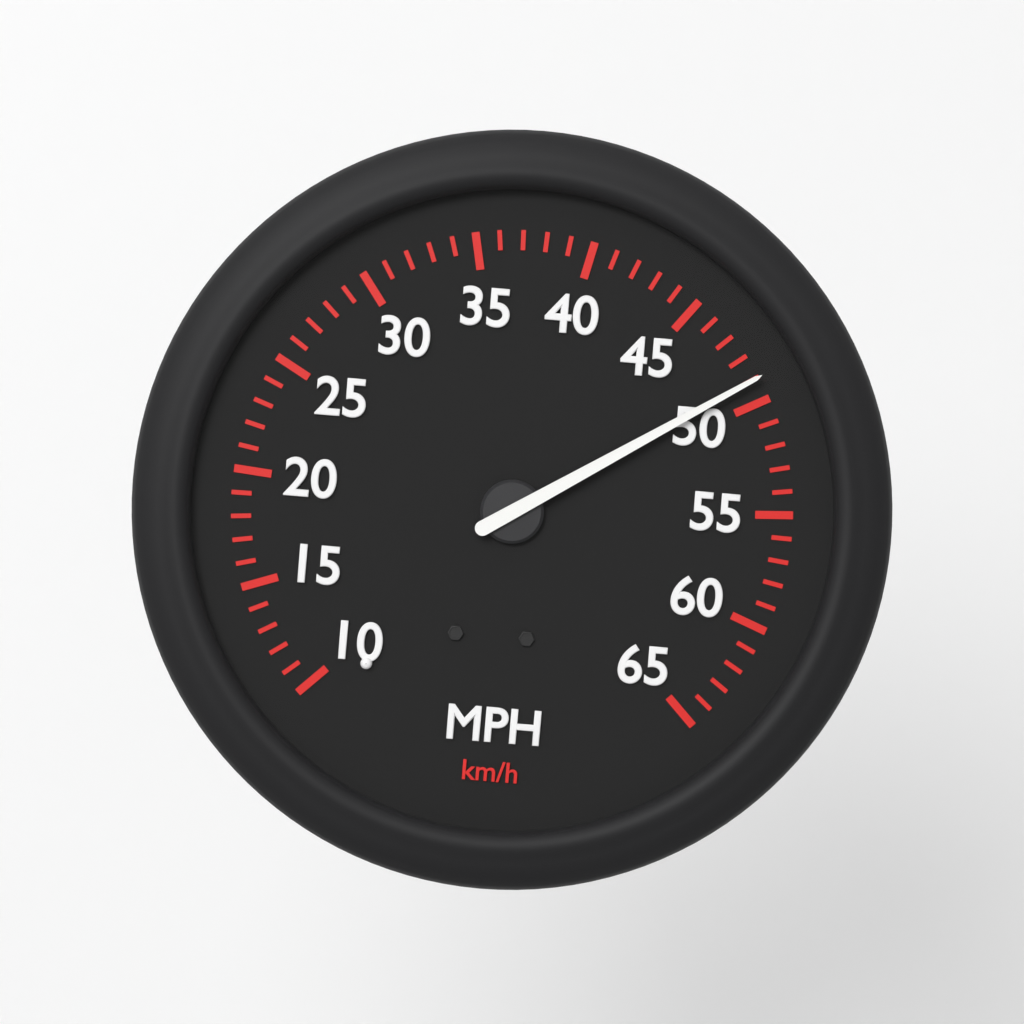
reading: 49 mph
